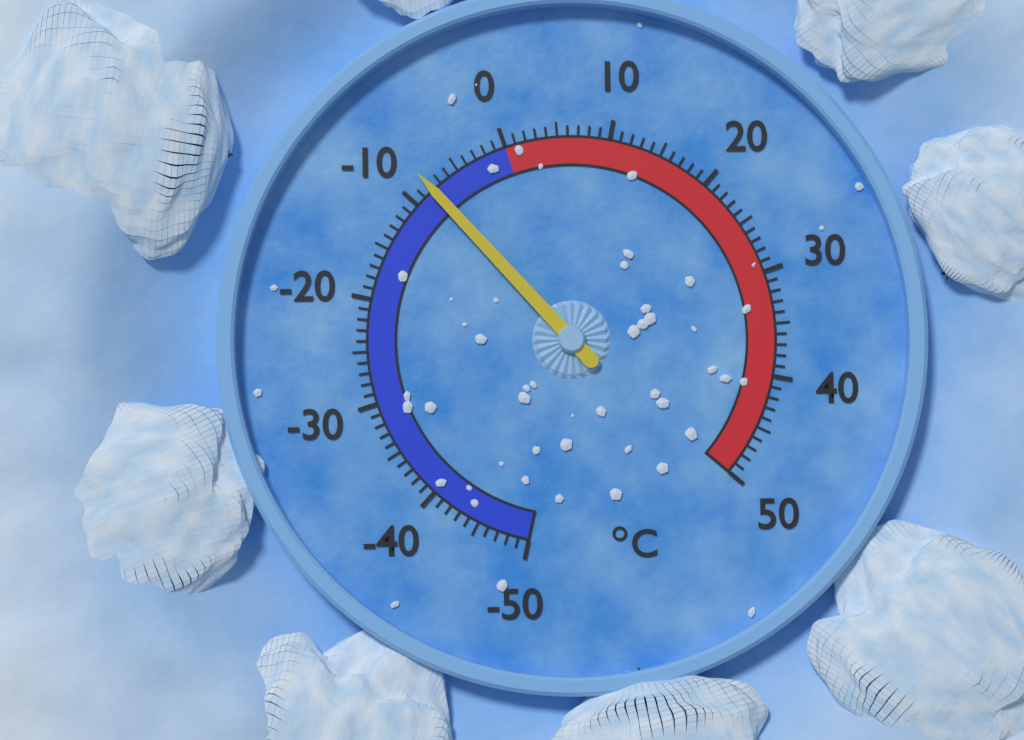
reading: -8 °C
